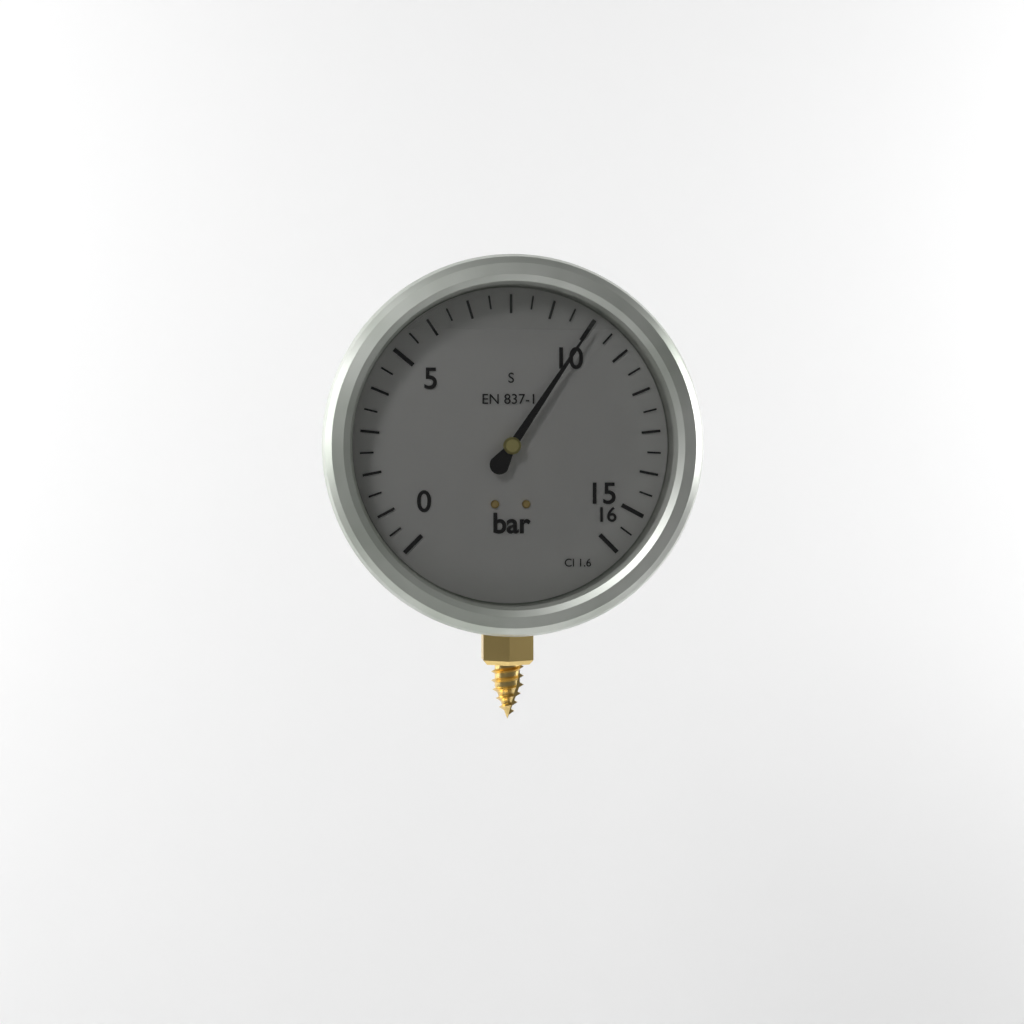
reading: 10.0 bar
